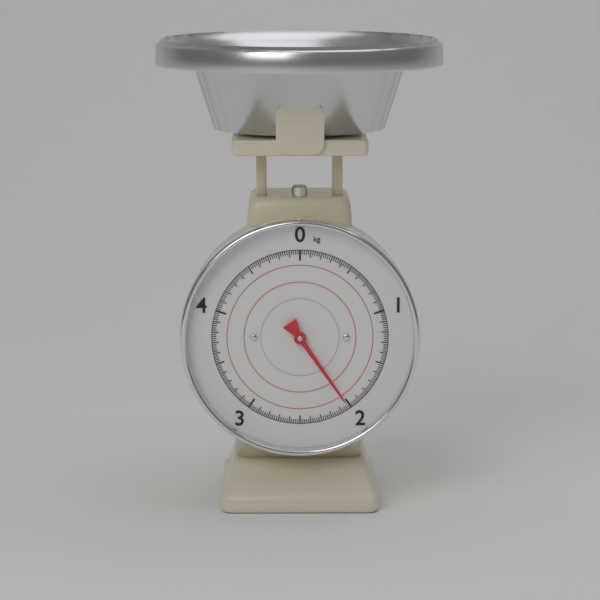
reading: 2.02 kg
